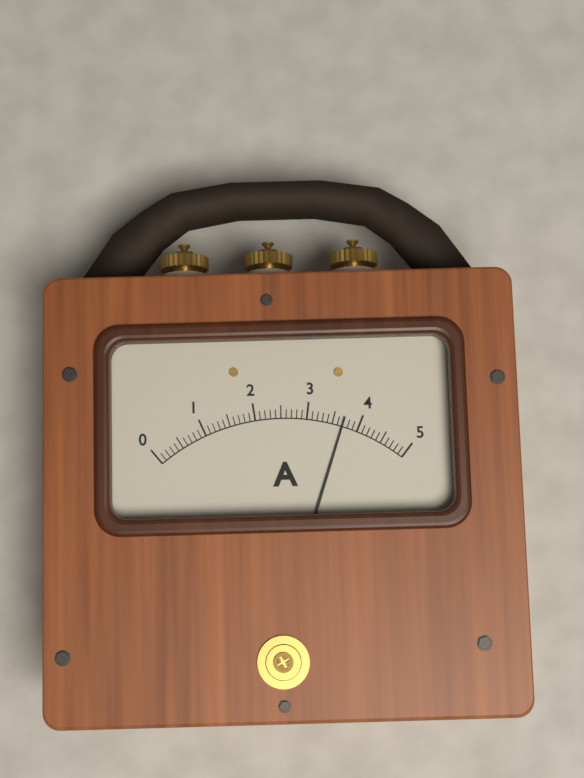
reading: 3.7 A
